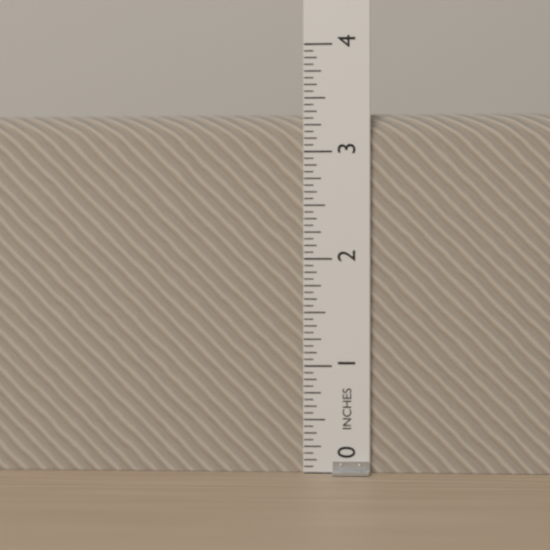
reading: 3.3750 in
